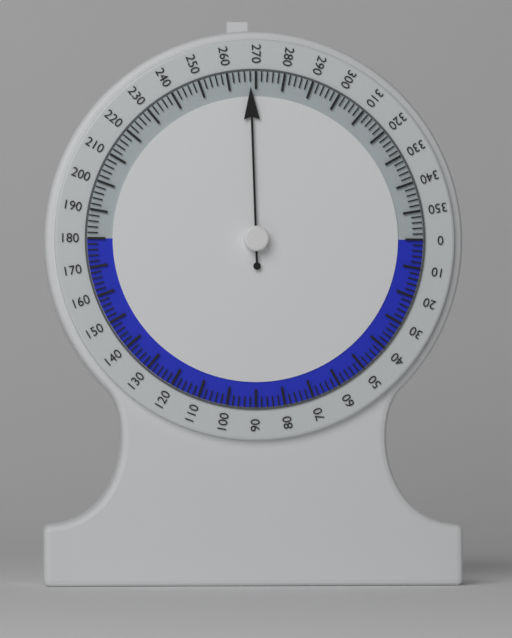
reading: 268 (no unit)
